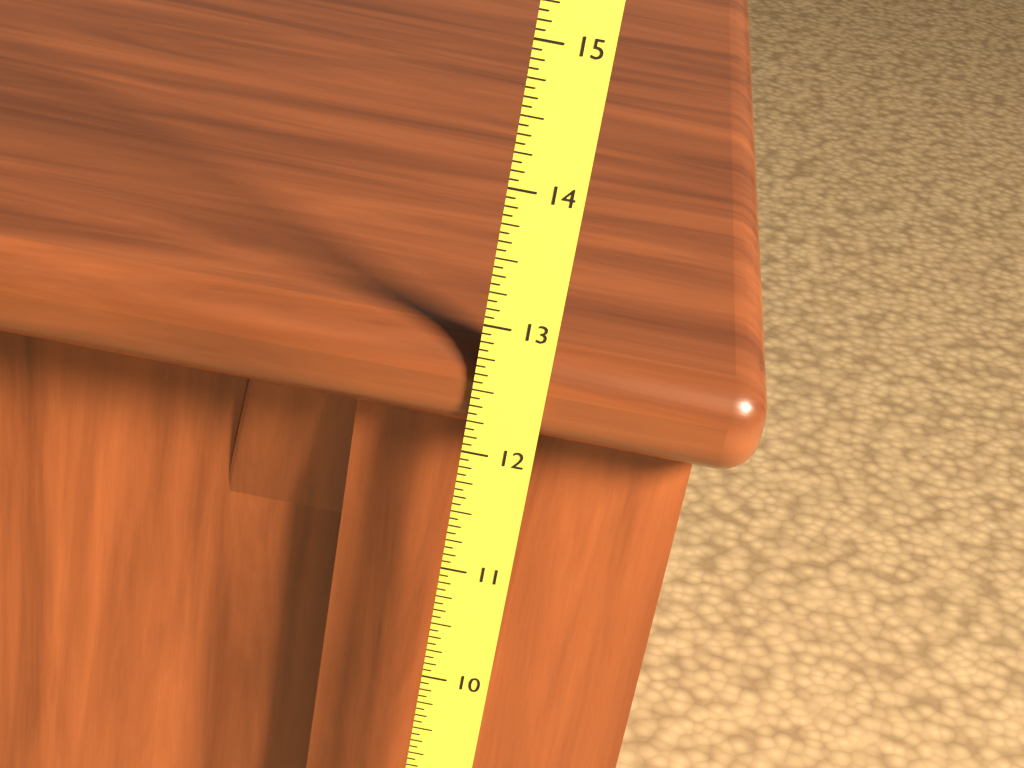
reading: 12.8125 (no unit)
